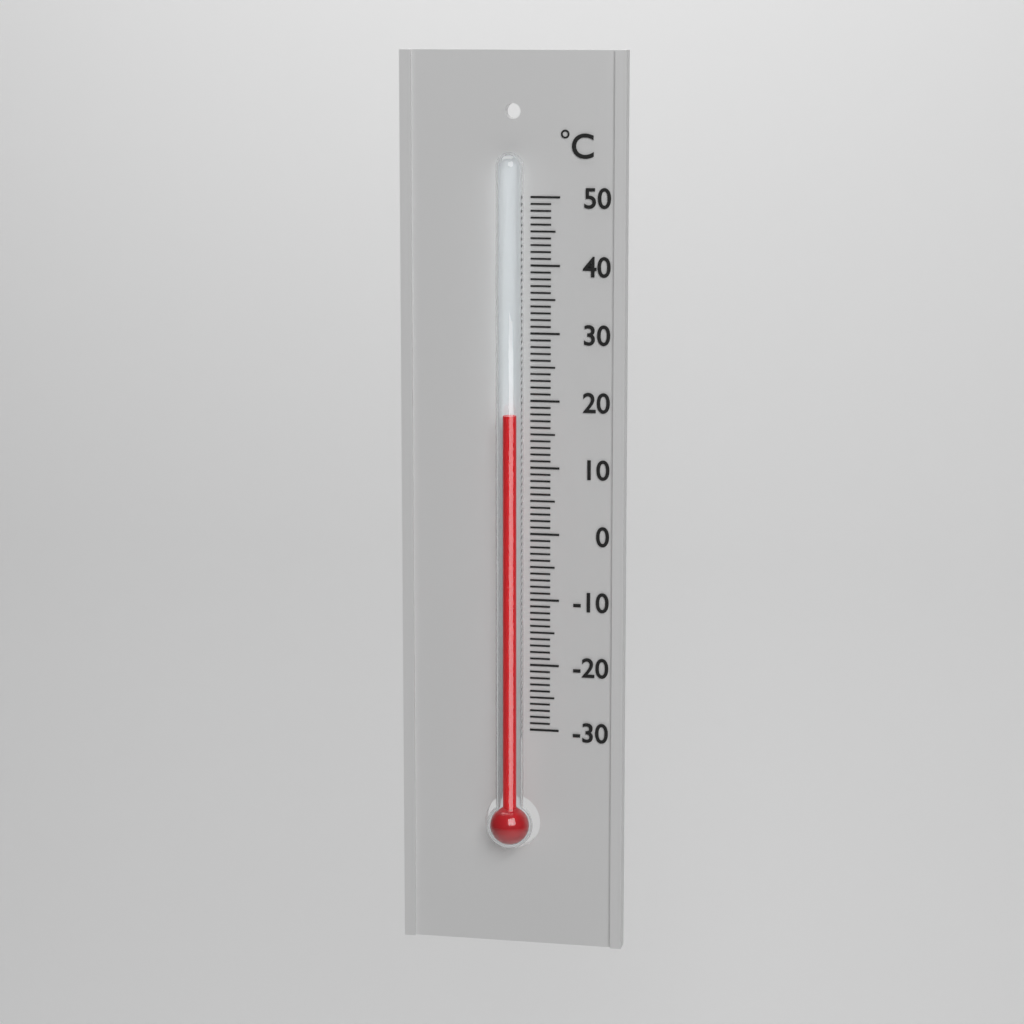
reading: 18 °C
